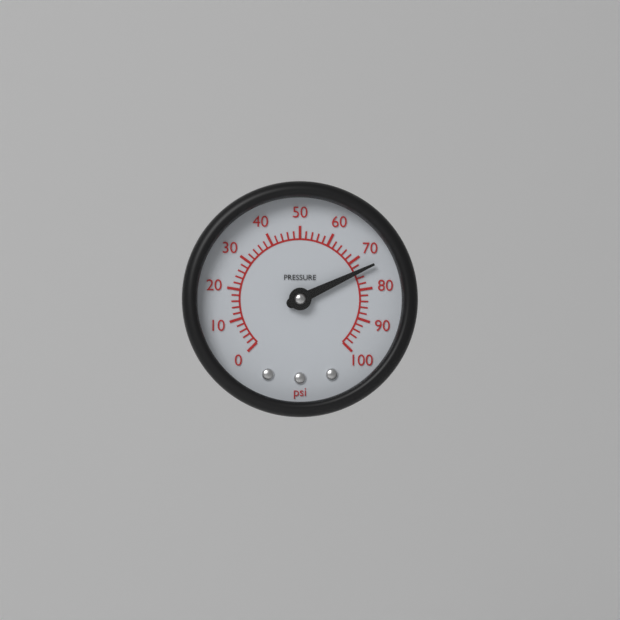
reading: 74 psi
